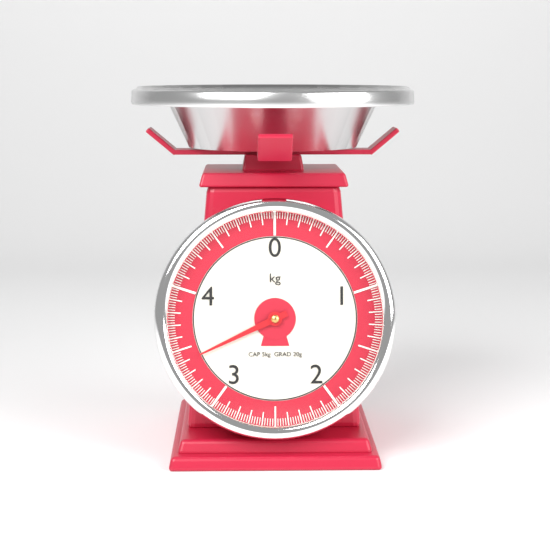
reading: 3.40 kg
